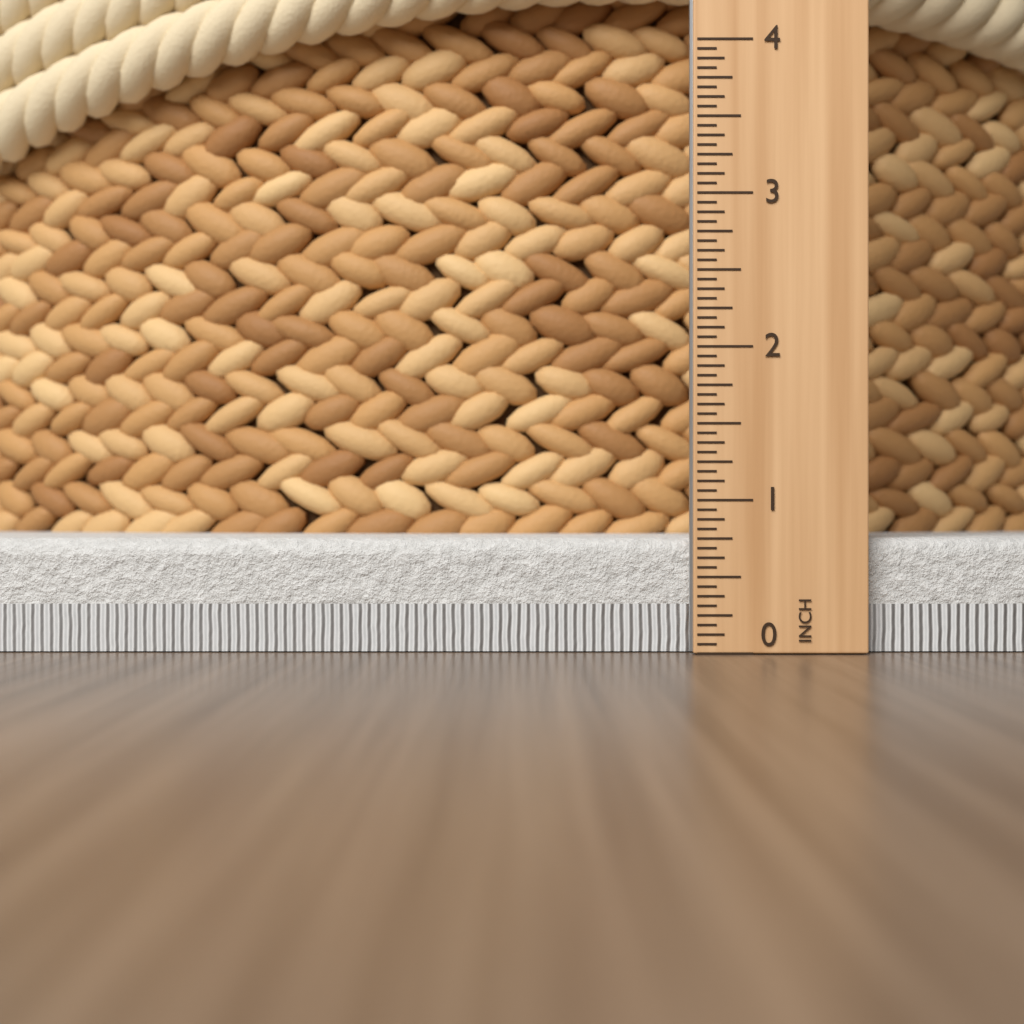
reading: 0.7500 in
